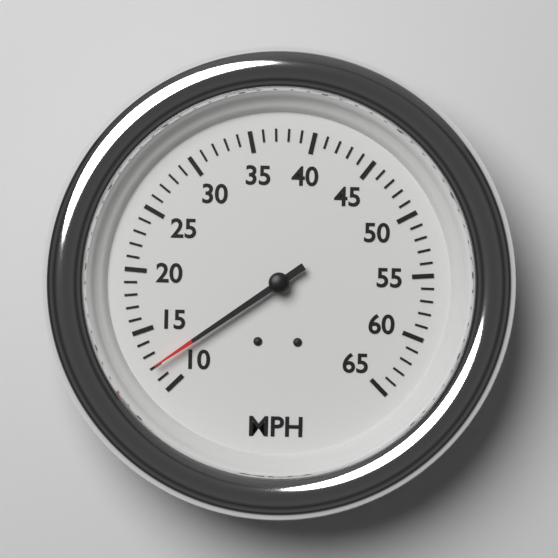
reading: 12 MPH
